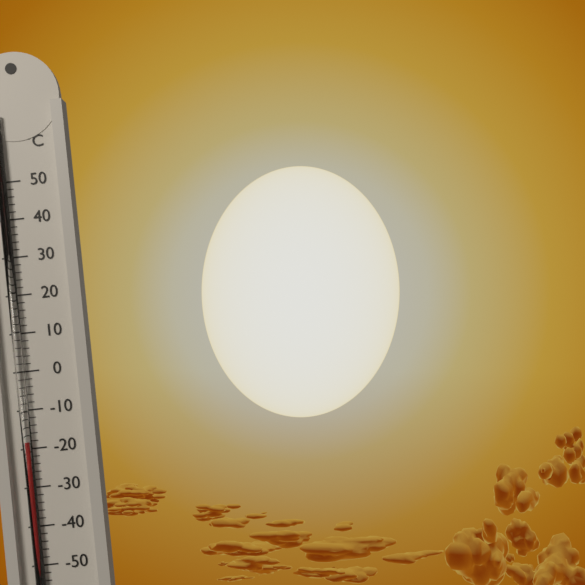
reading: -18 °C
